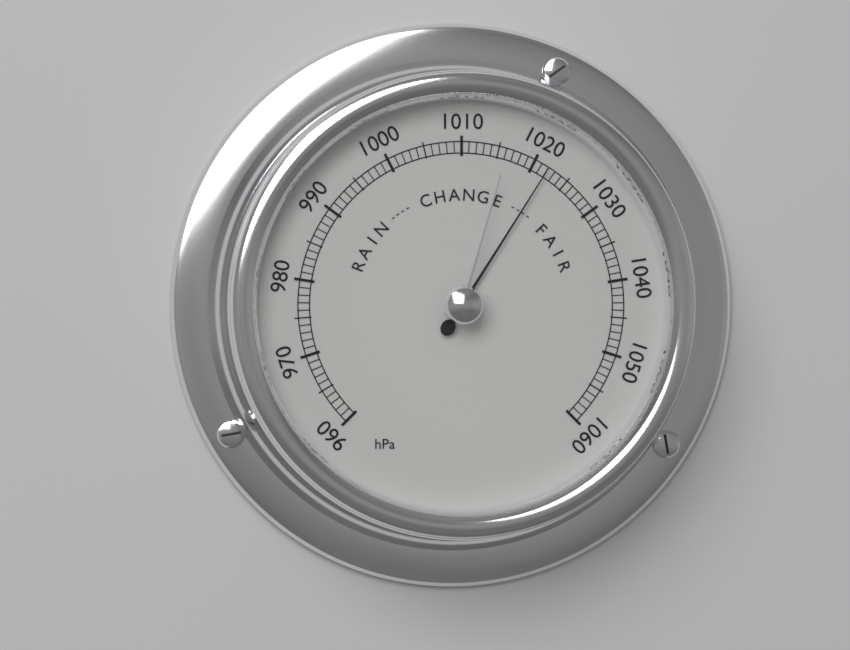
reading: 1022 hPa
